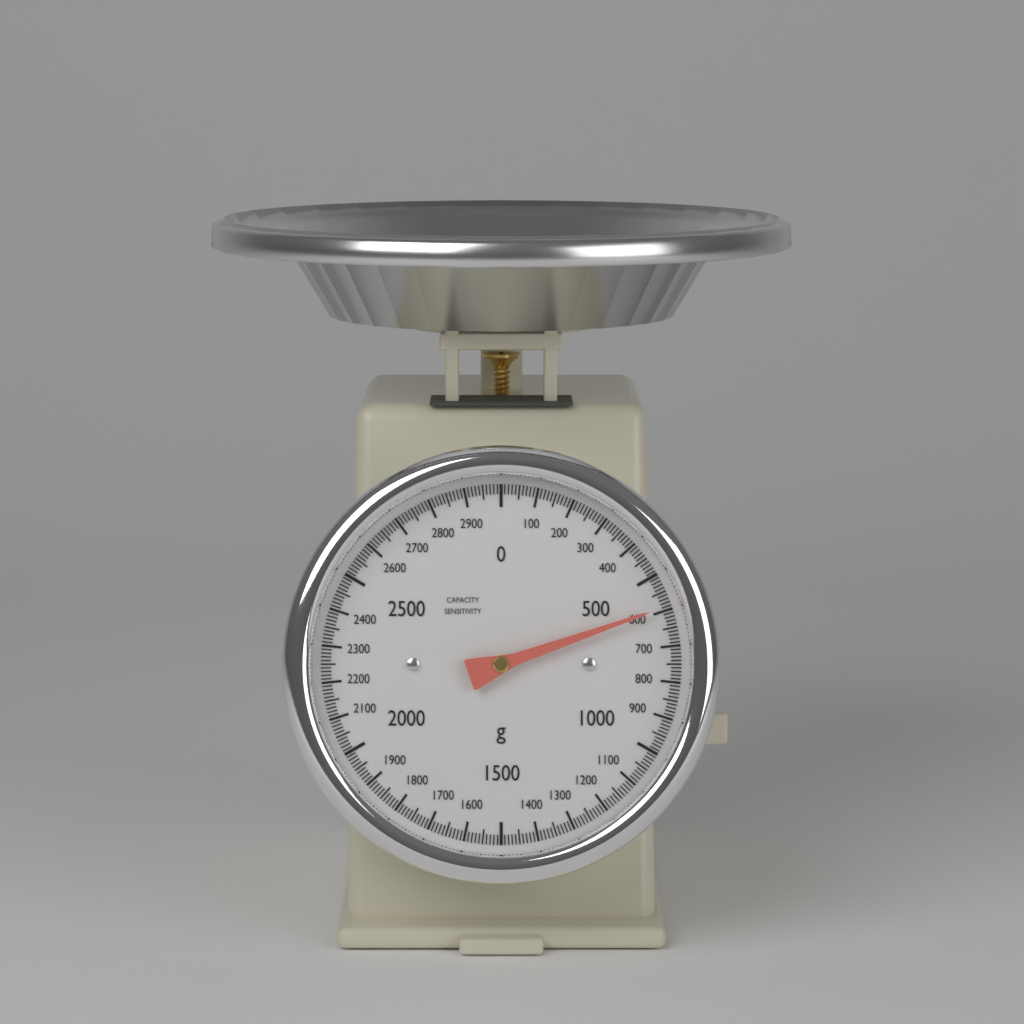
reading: 590 g
